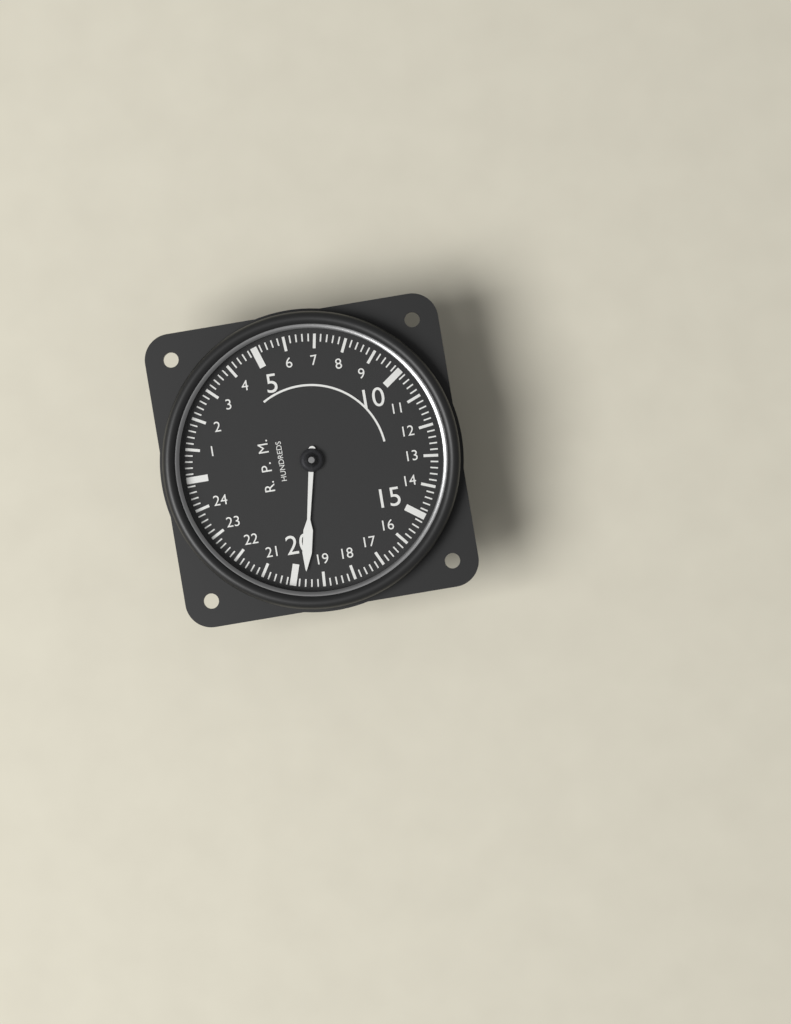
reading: 19.6 RPM x100
